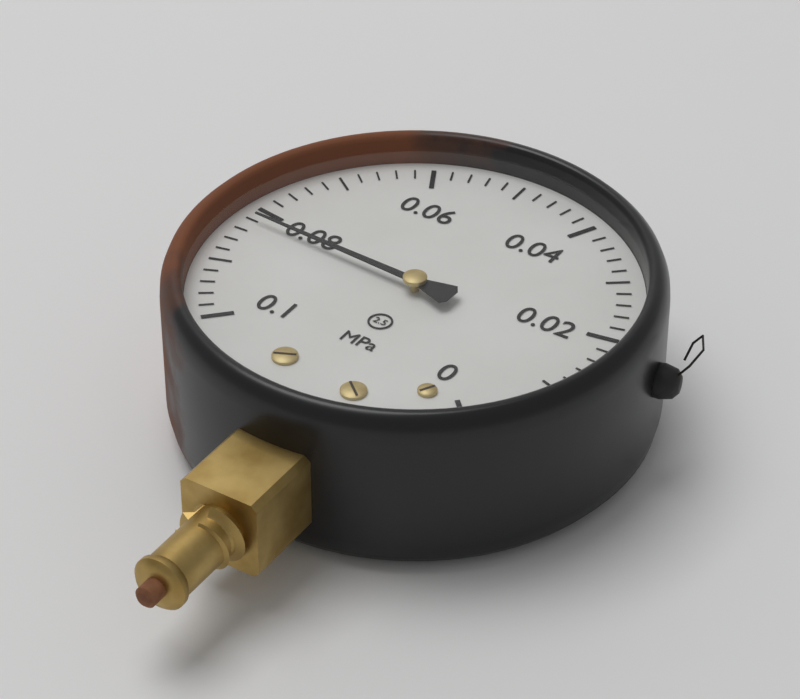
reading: 0.082 MPa
